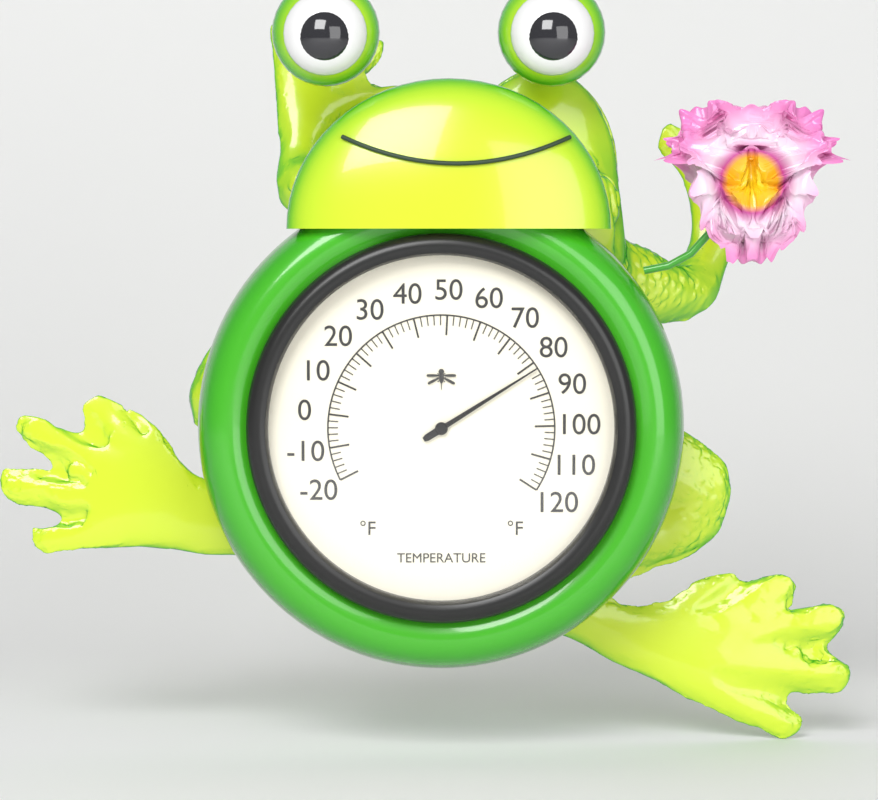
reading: 82 °F
